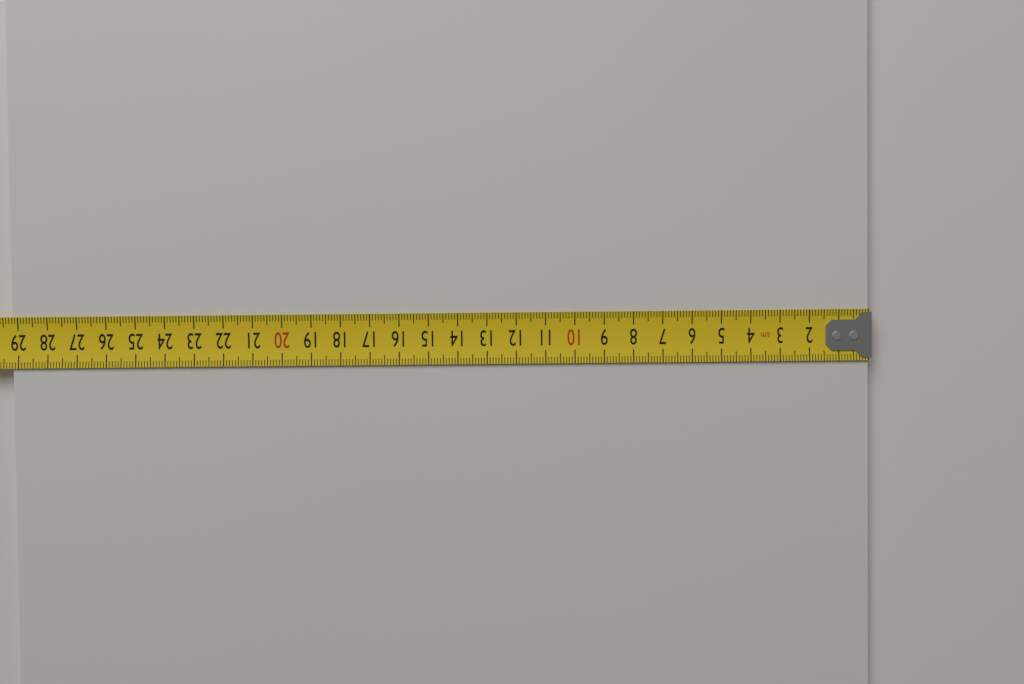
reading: 29.2 cm
